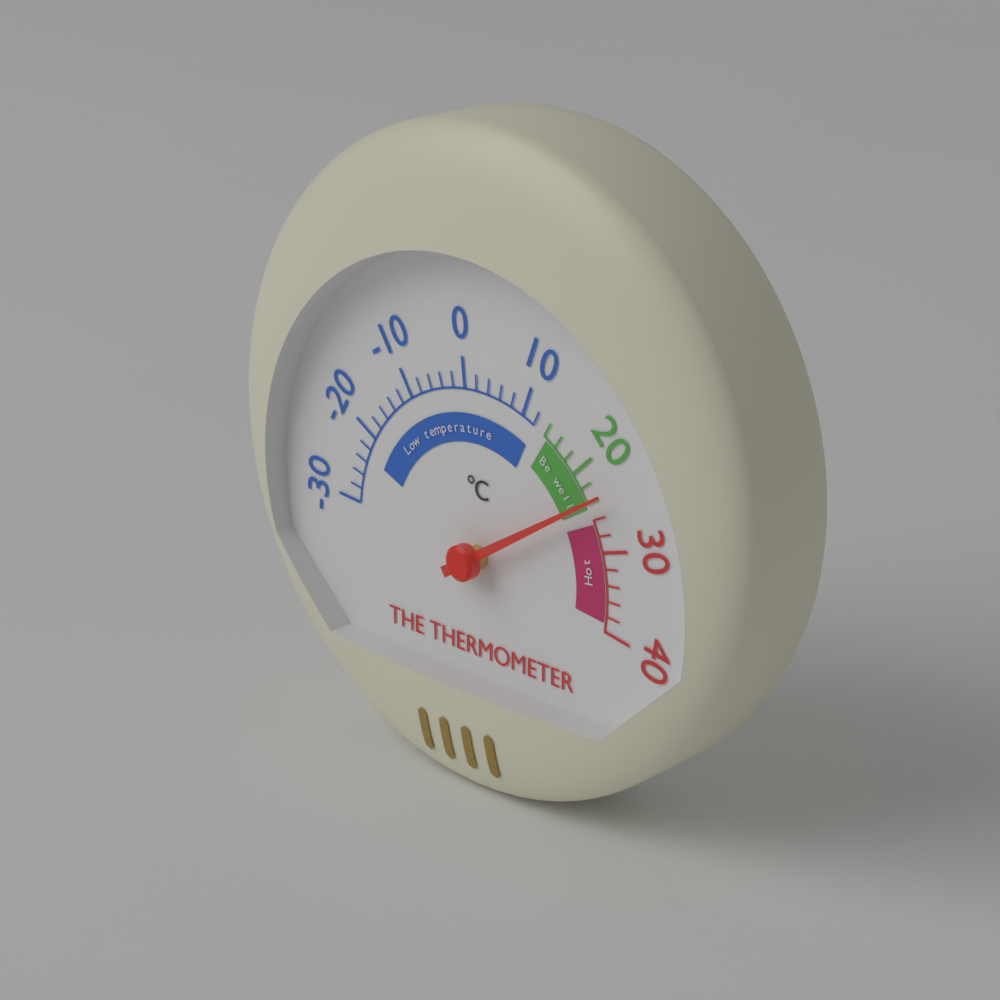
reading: 24 °C
